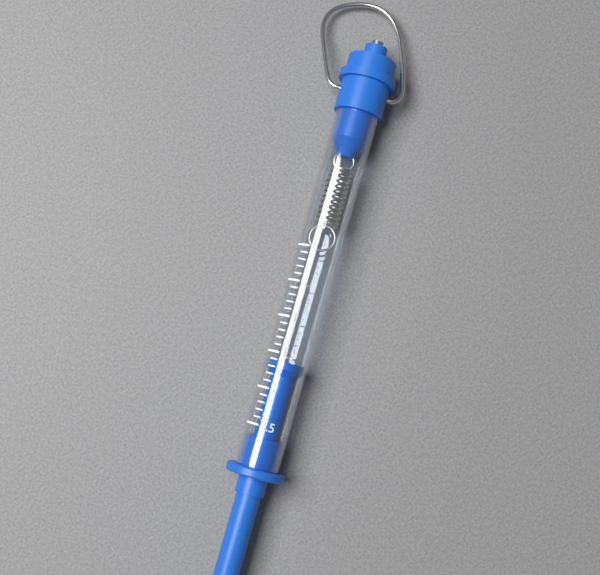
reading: 1.6 N
